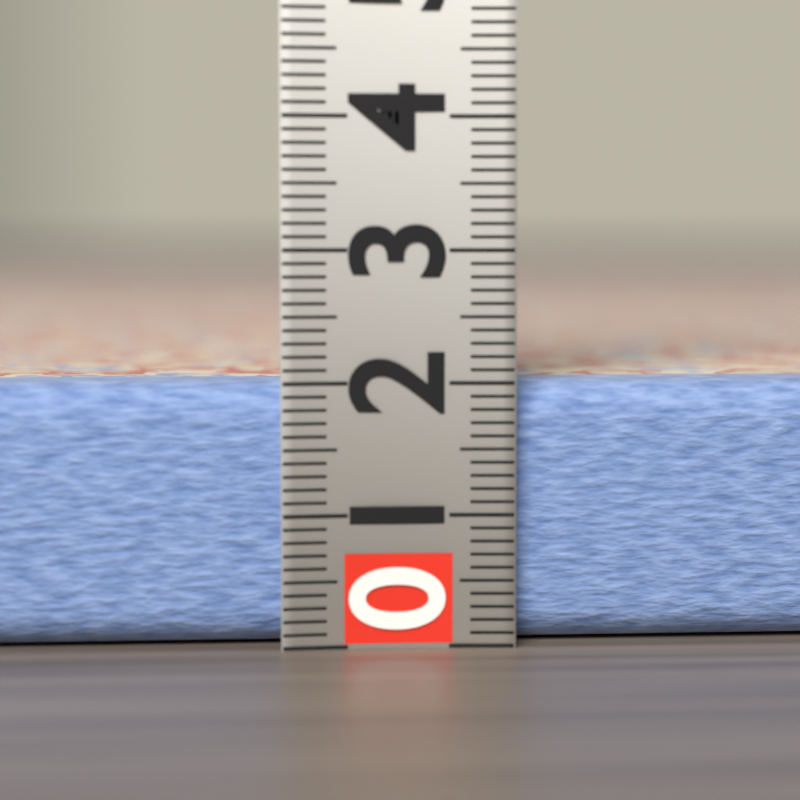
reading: 2.0 (no unit)
